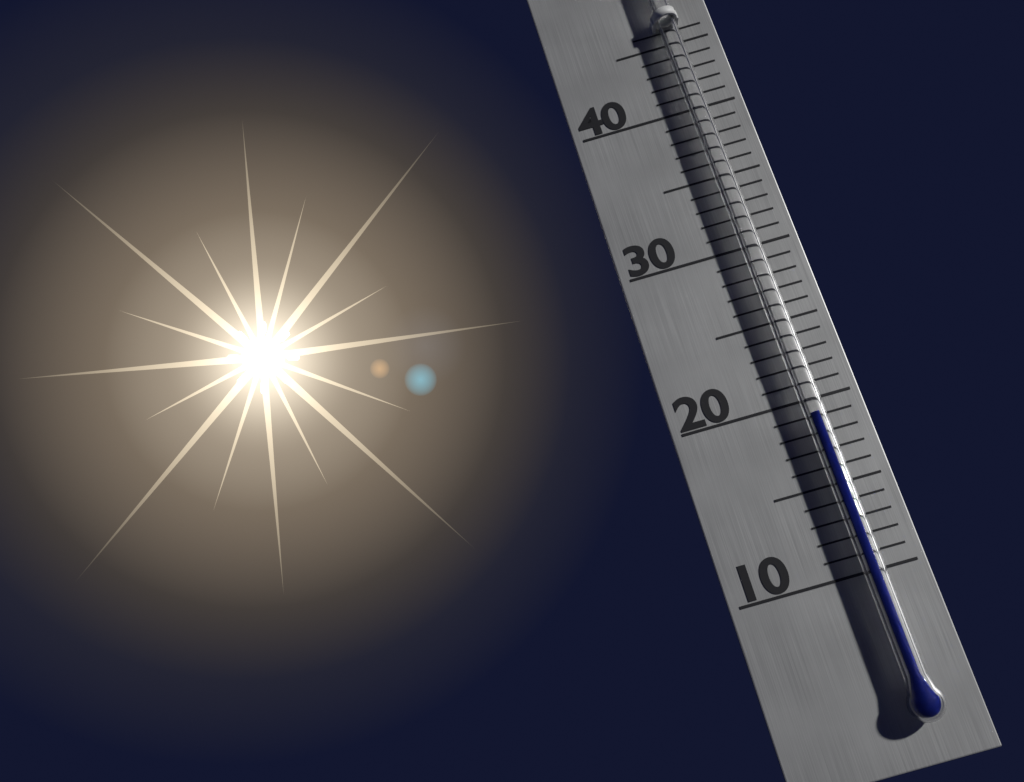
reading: 19 °C
